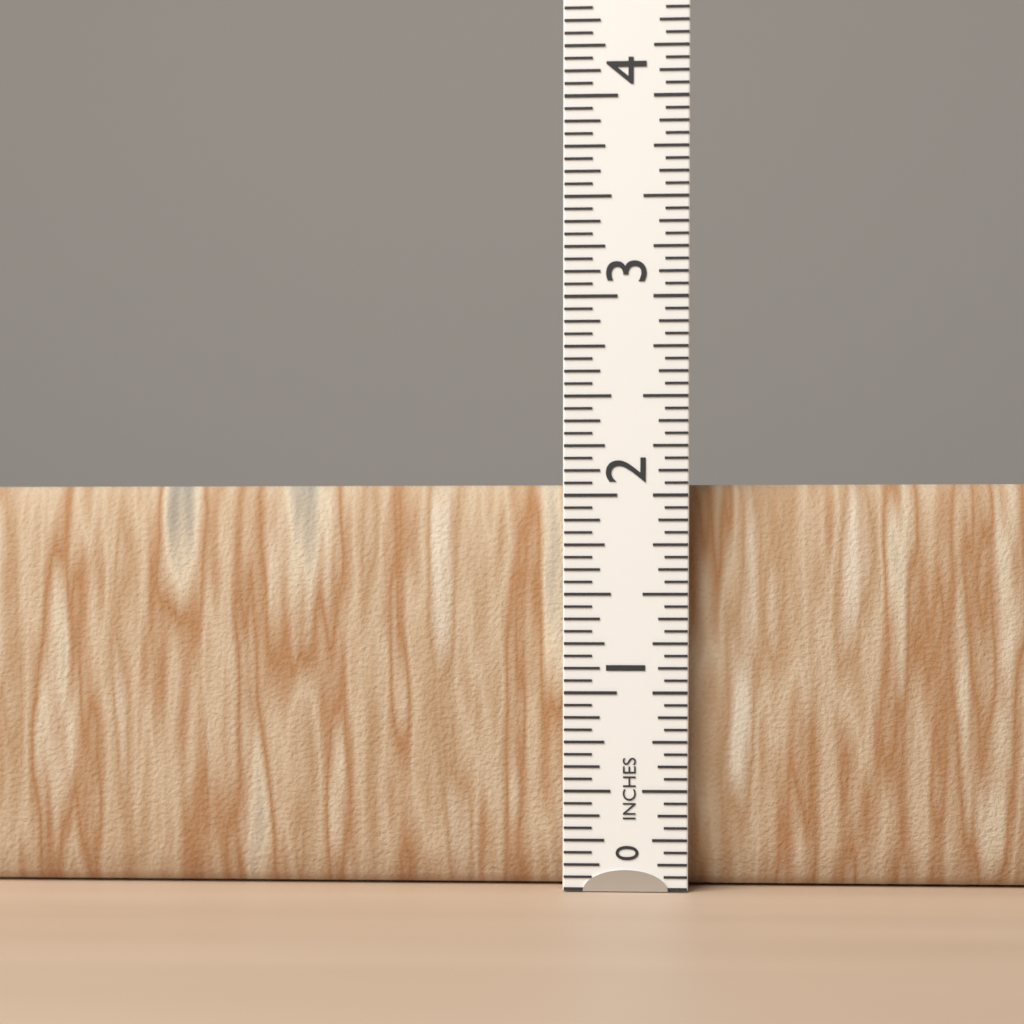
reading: 2.0625 in
